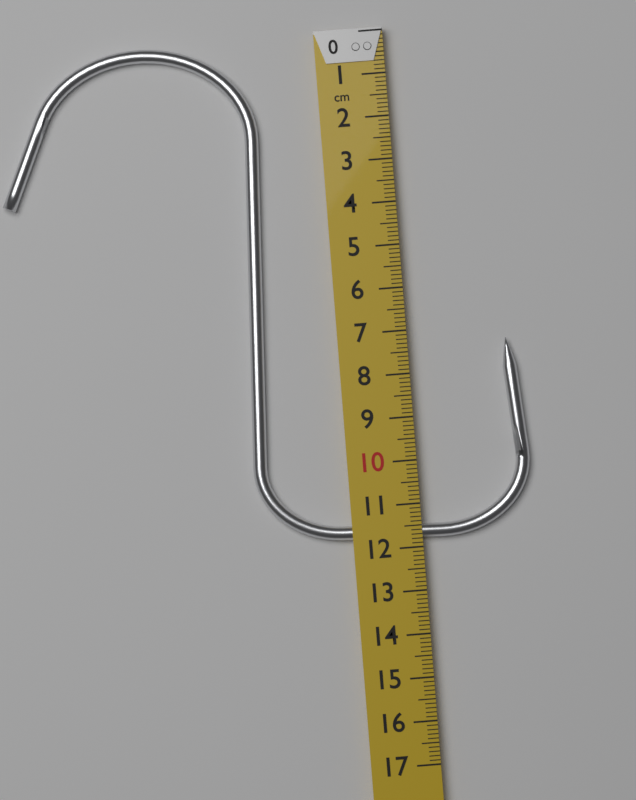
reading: 11.8 cm
